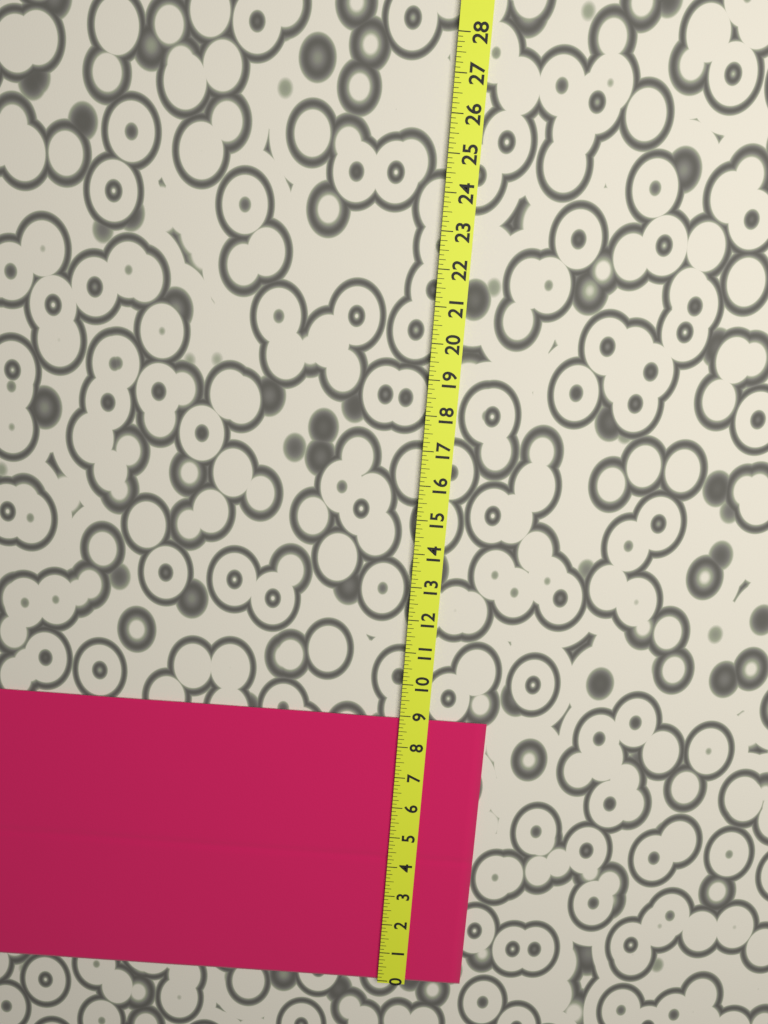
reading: 8.875 (no unit)
